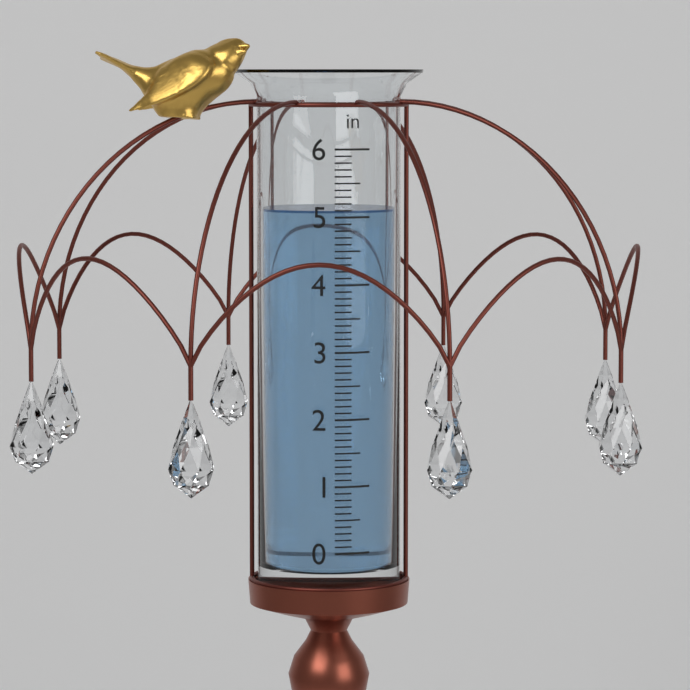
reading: 5.1 in
